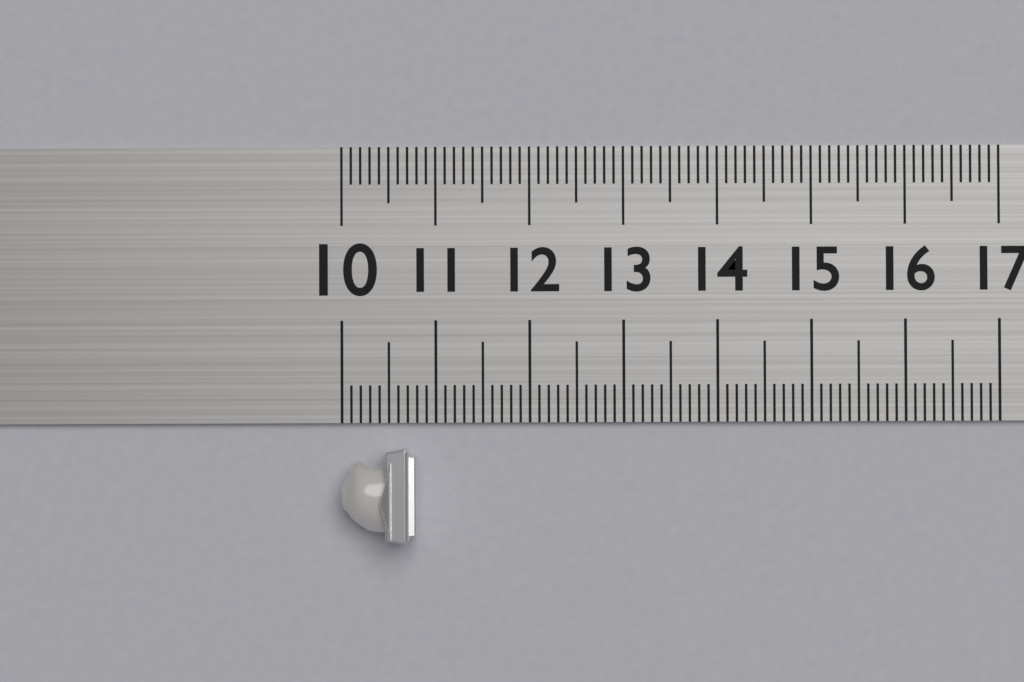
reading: 10.8 (no unit)
